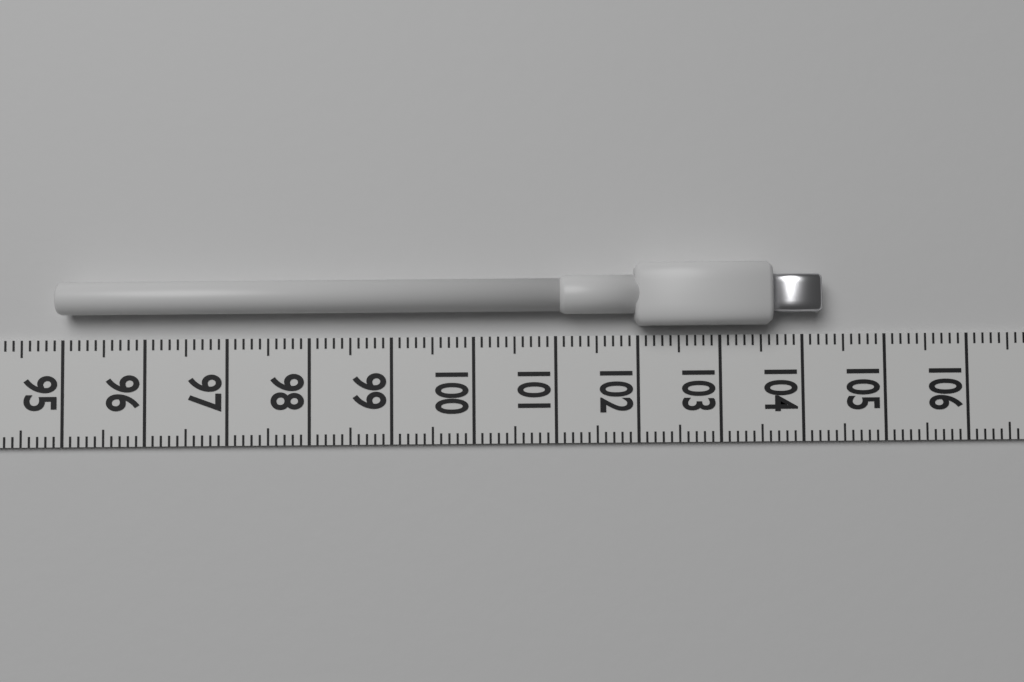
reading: 104.2 (no unit)
